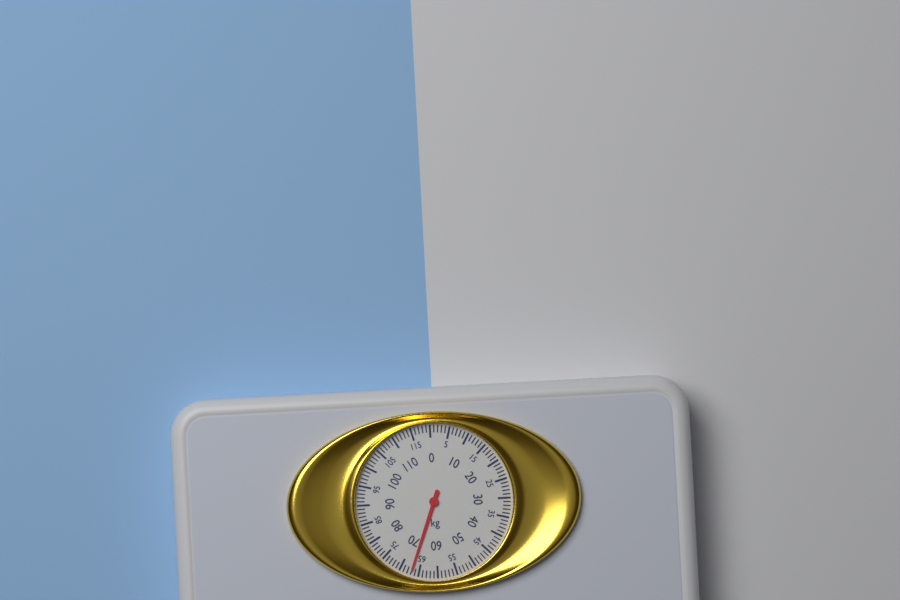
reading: 67 kg
